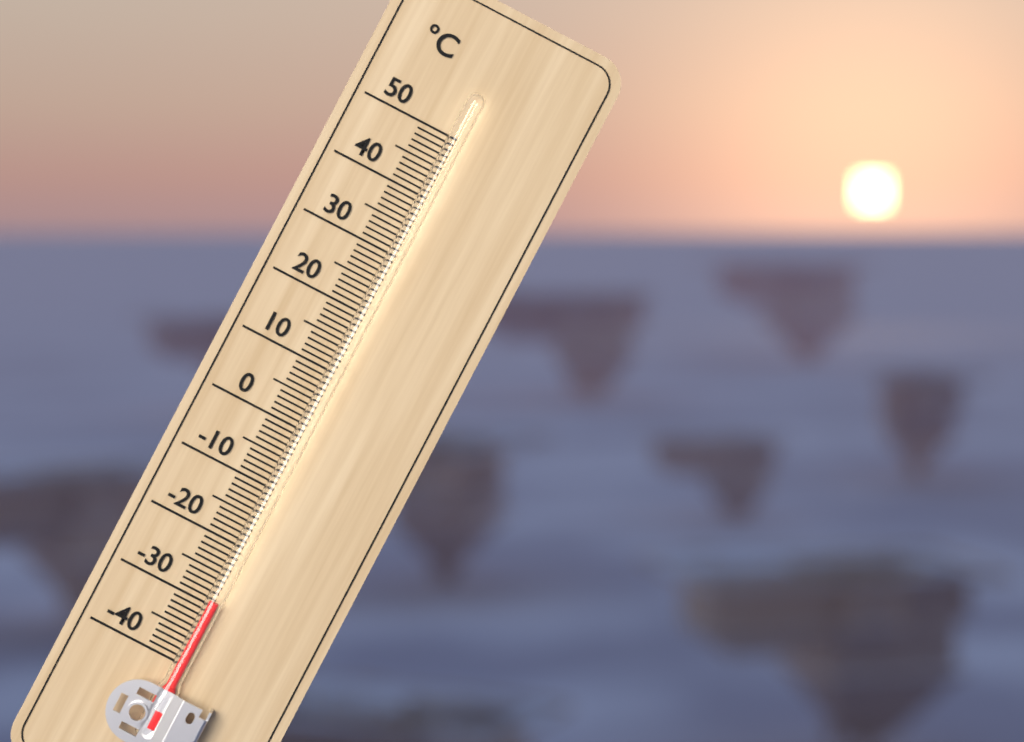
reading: -29 °C
